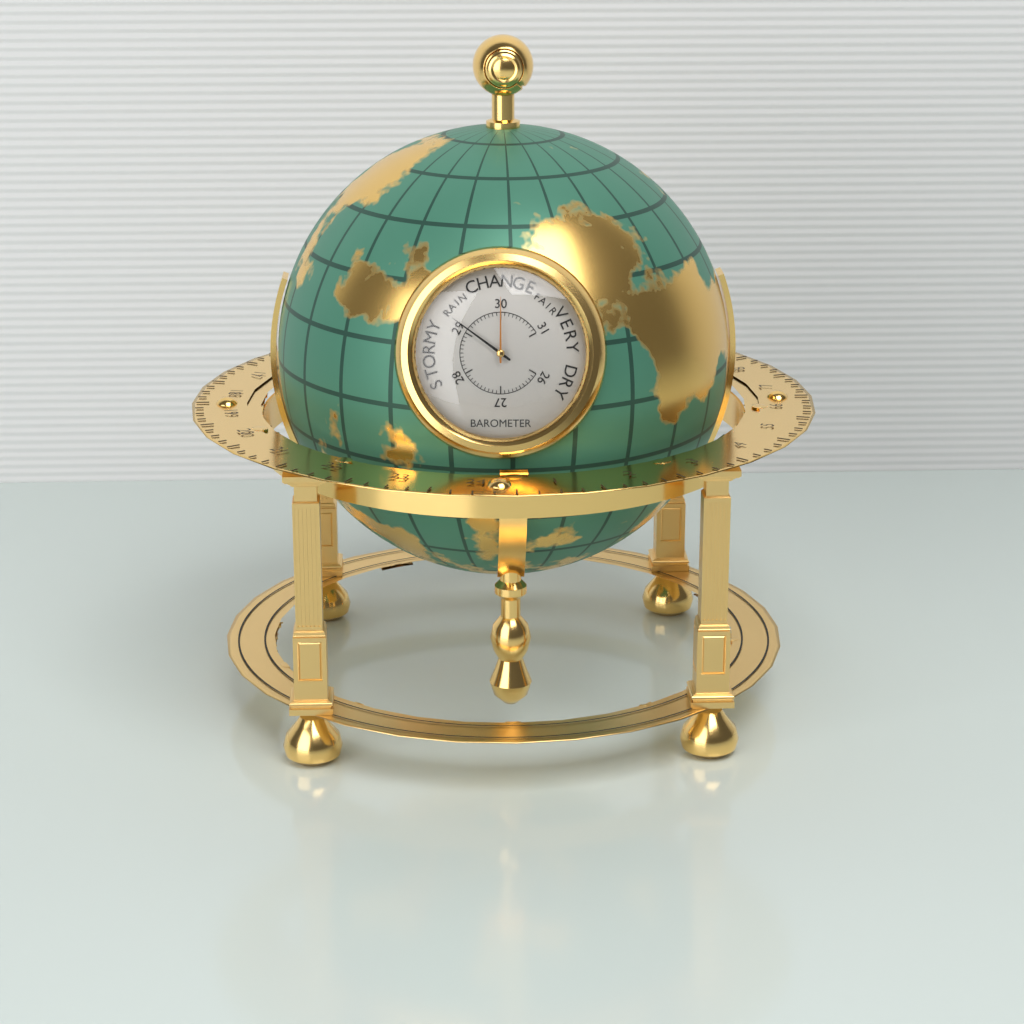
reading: 29.1 inHg
